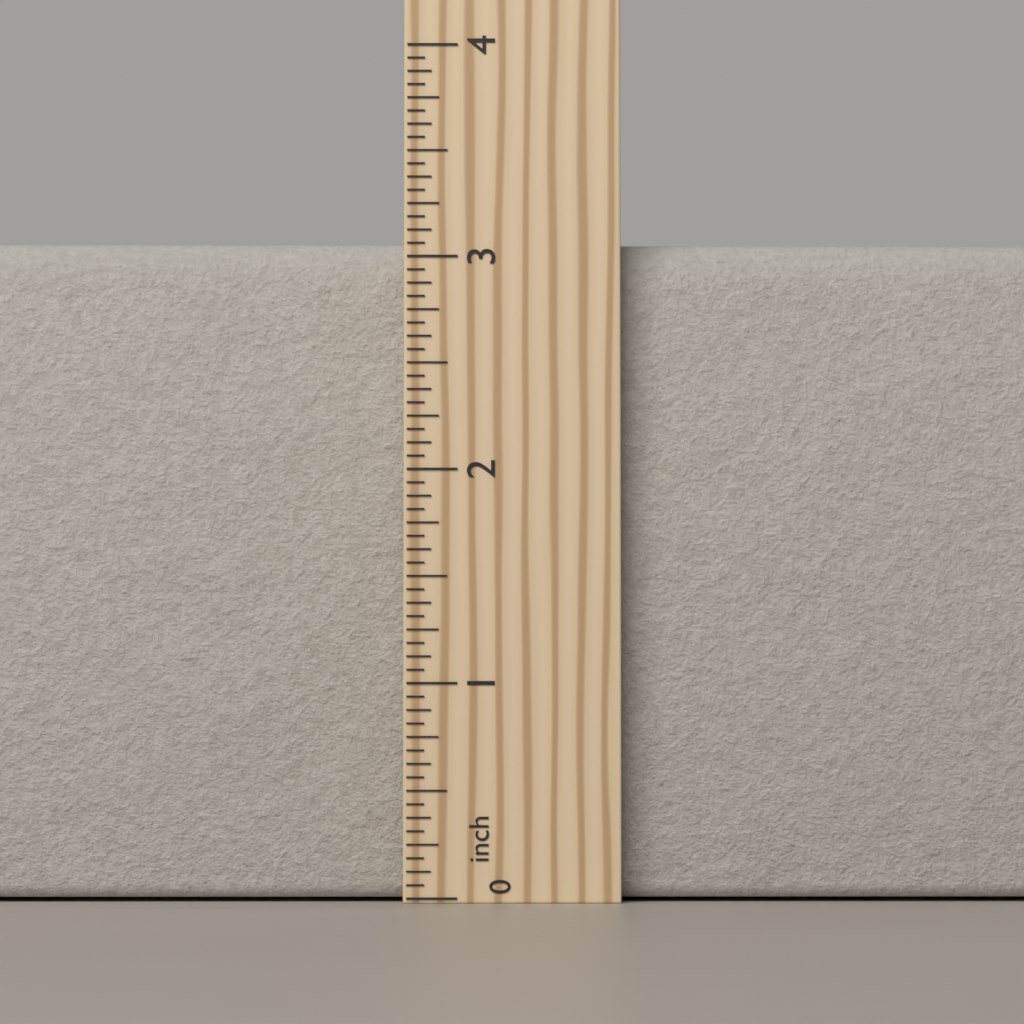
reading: 3.1250 inch
